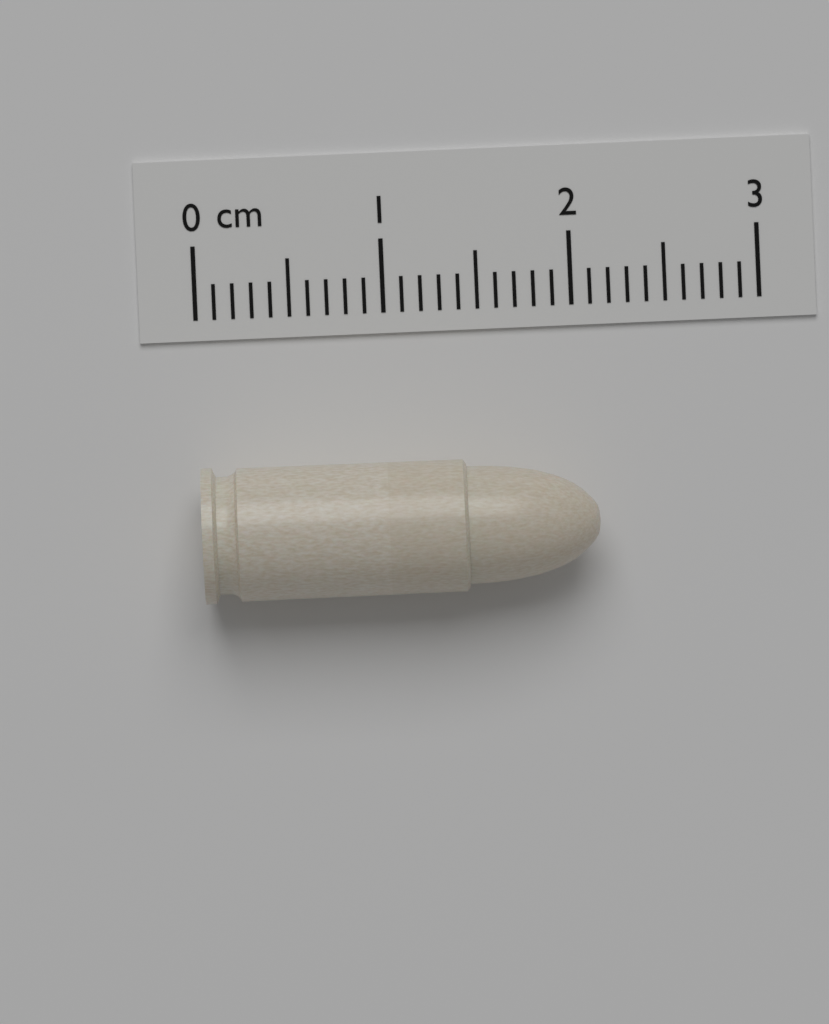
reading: 2.1 cm
